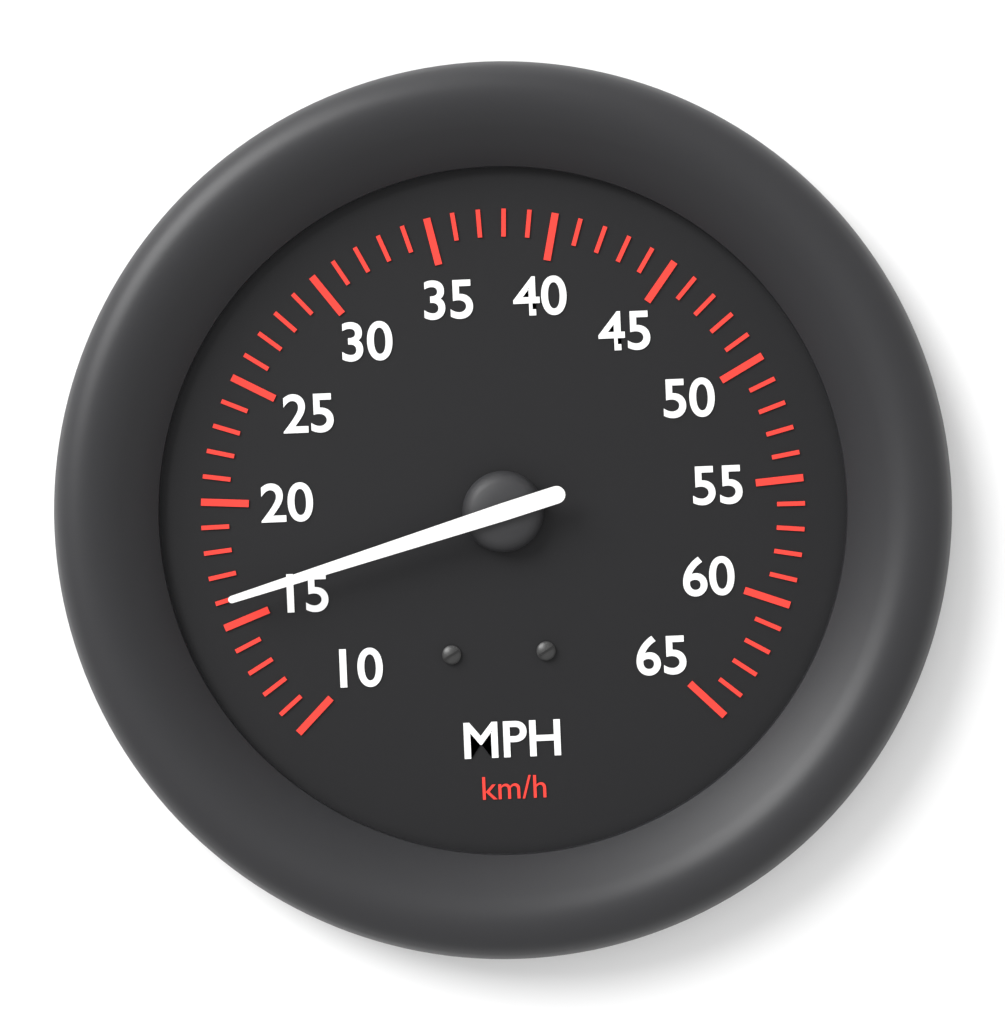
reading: 16 mph
